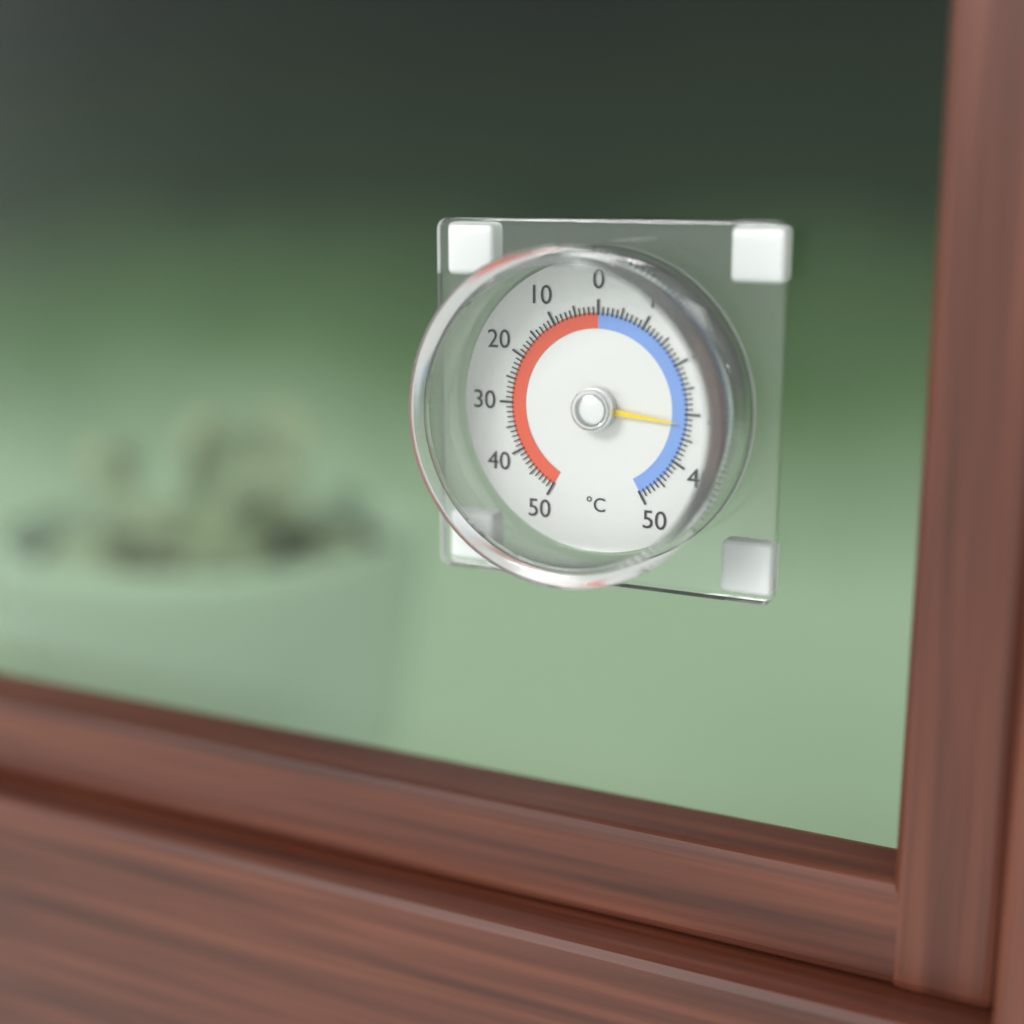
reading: -32 °C
